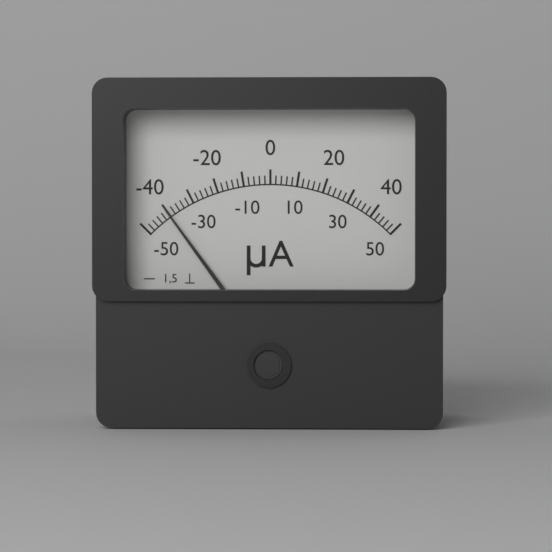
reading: -40 µA
